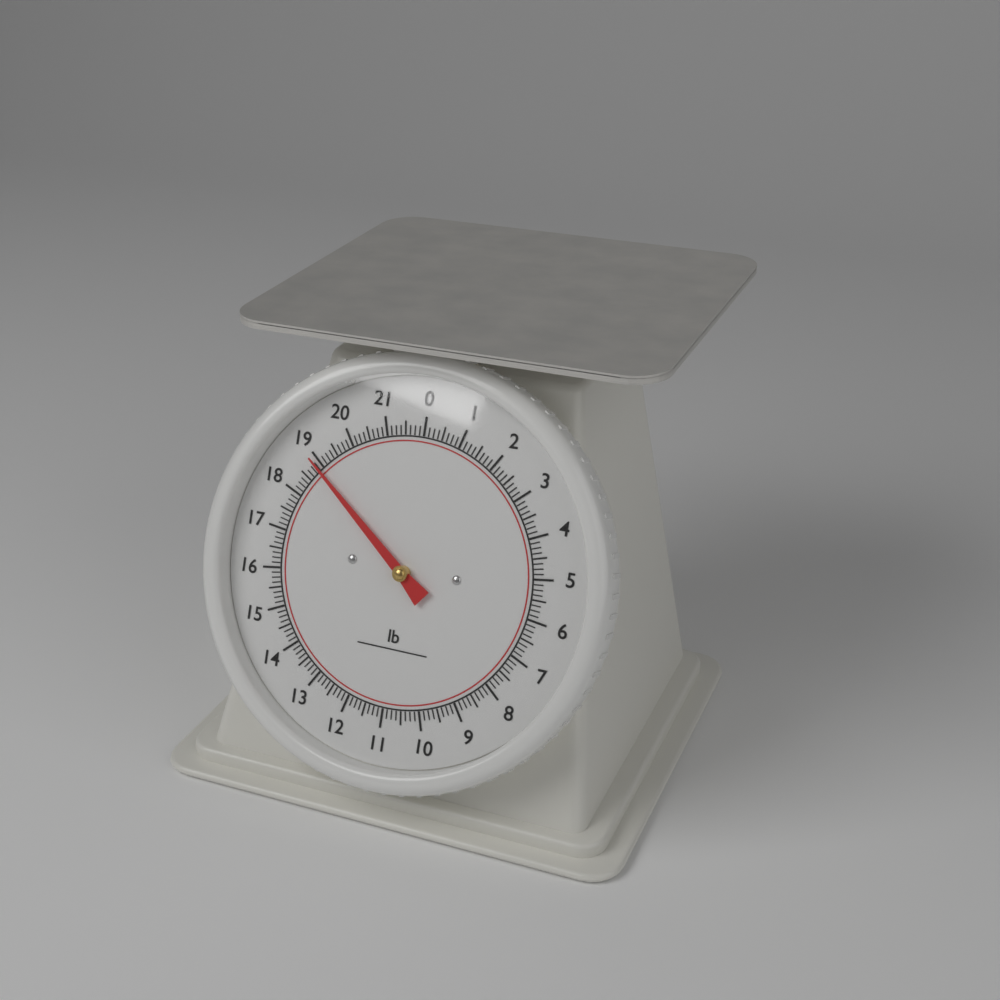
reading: 18.875 lb
